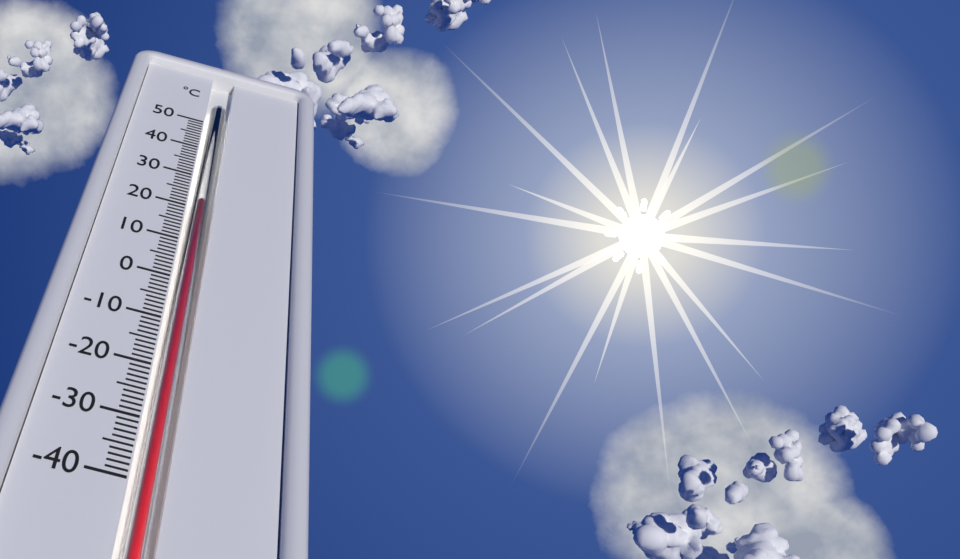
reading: 22 °C
